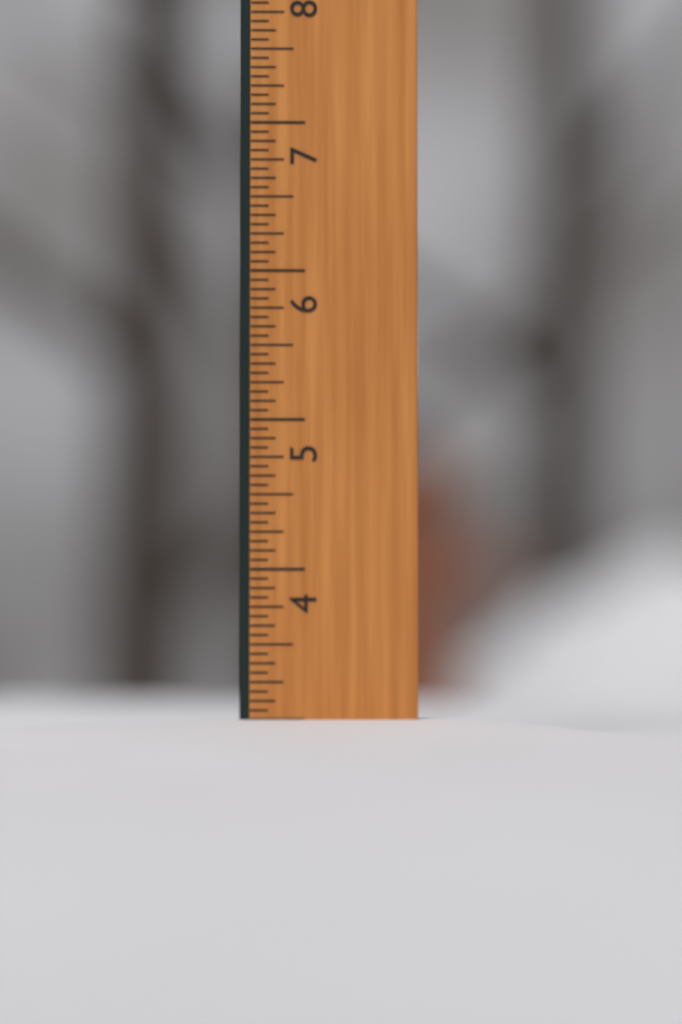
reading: 3.0000 in
